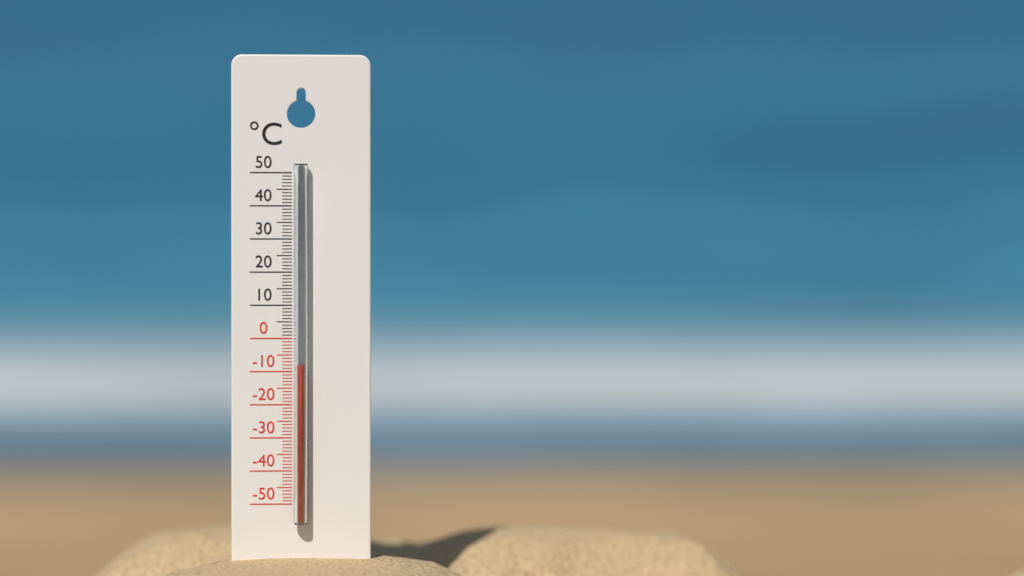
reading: -8 °C
